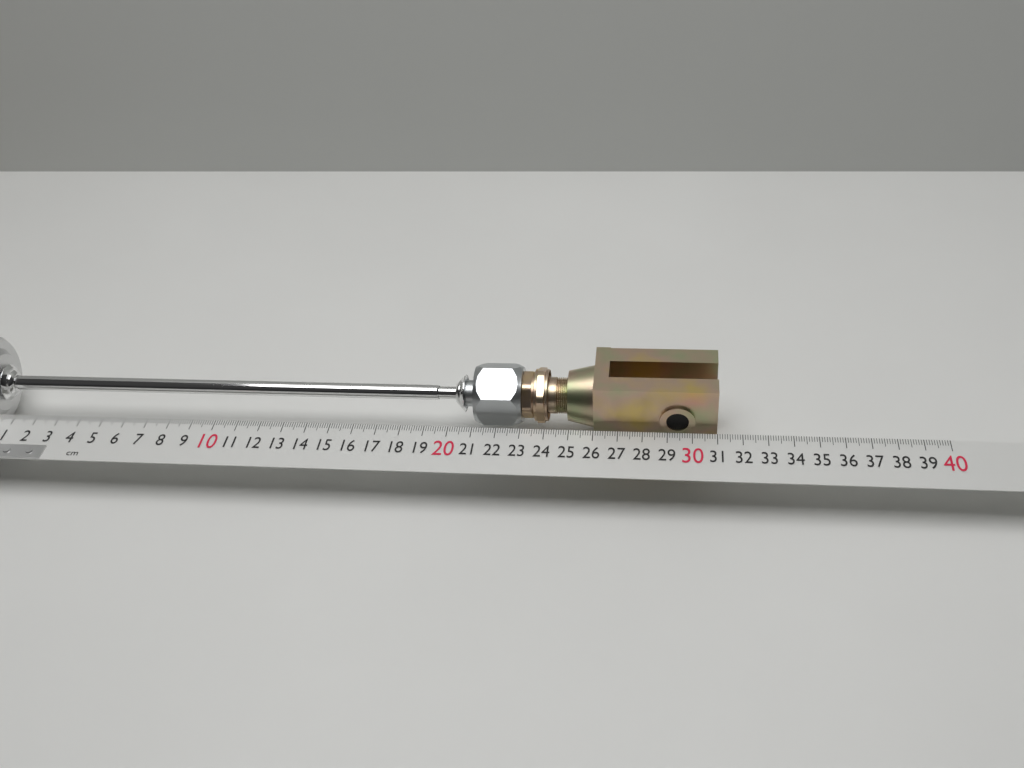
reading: 31.0 cm
